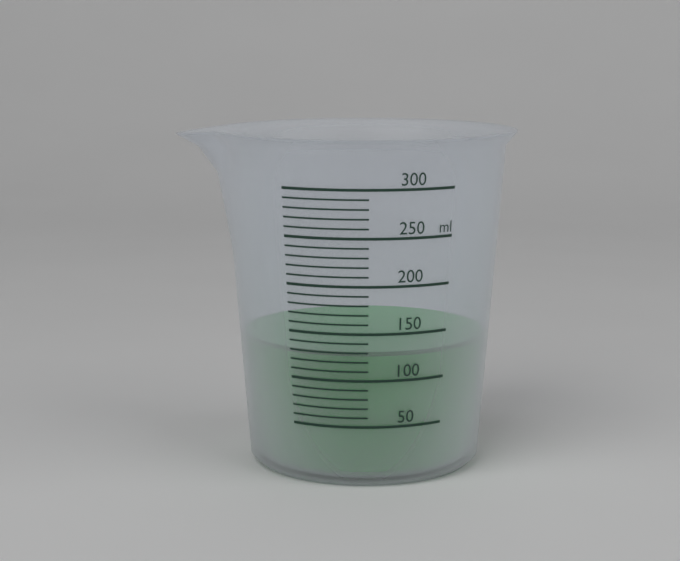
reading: 130 ml
